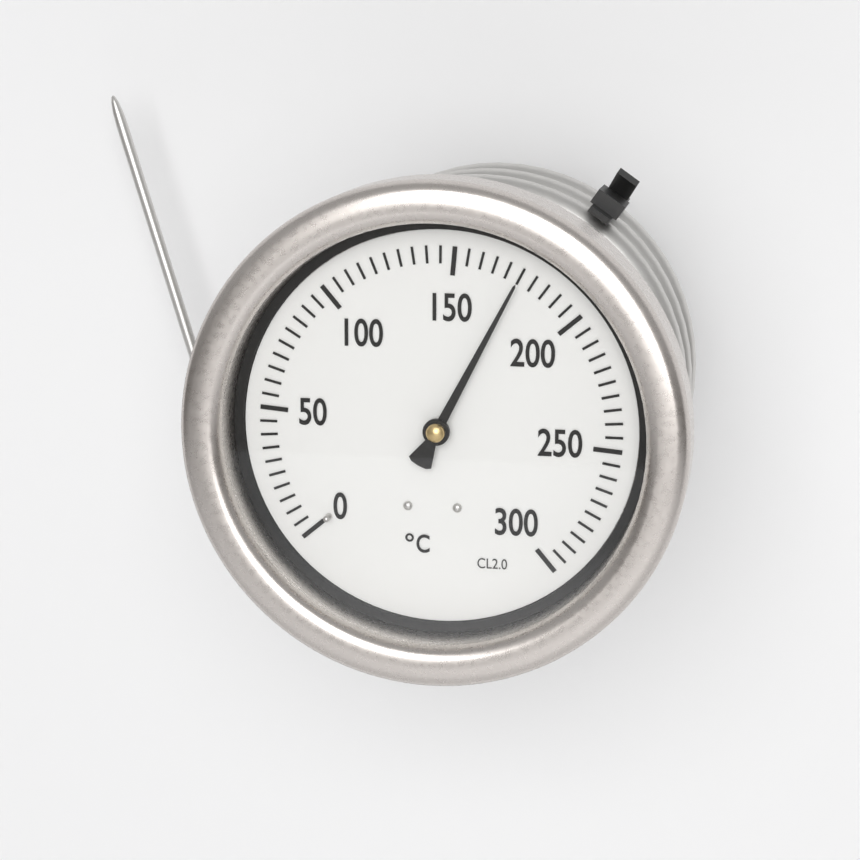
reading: 175 °C
